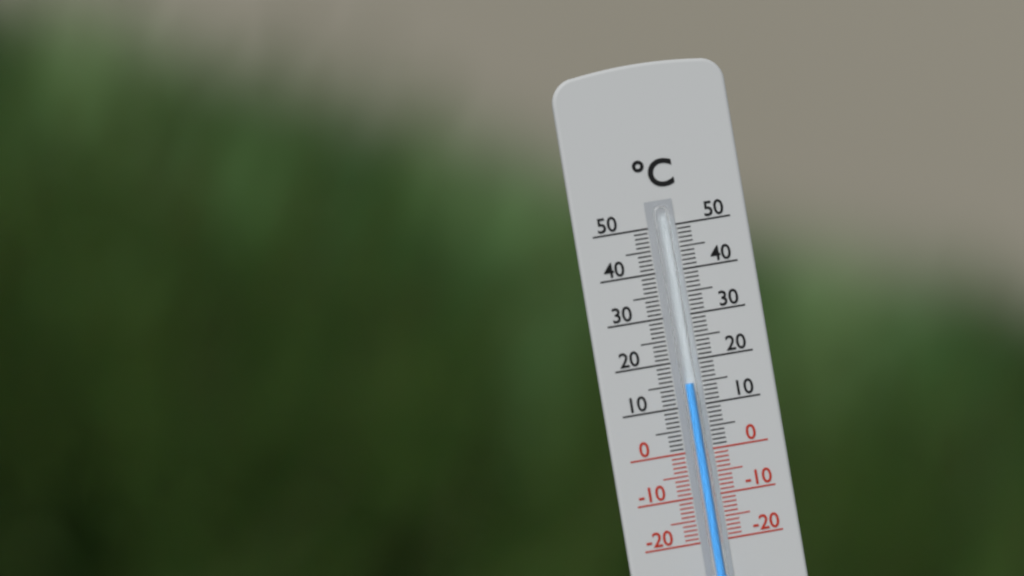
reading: 15 °C
